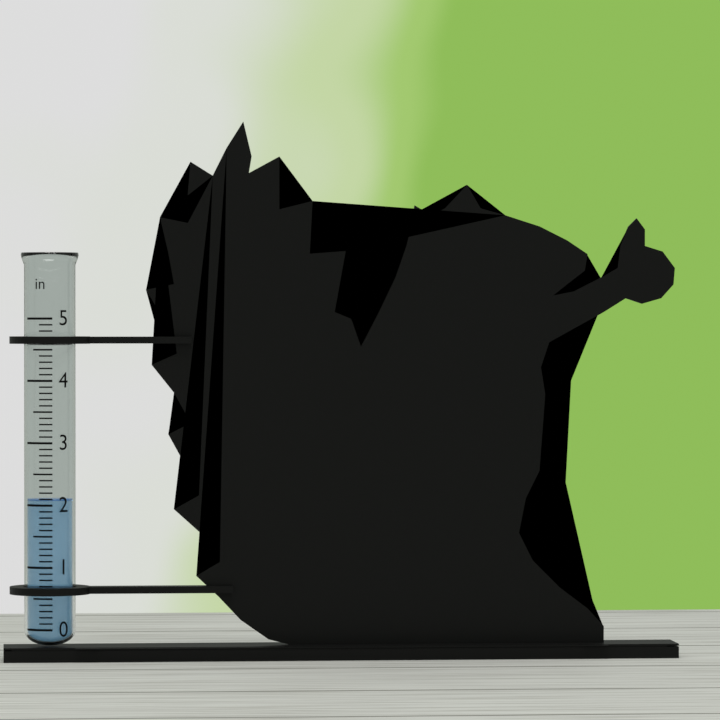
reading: 2.1 in
